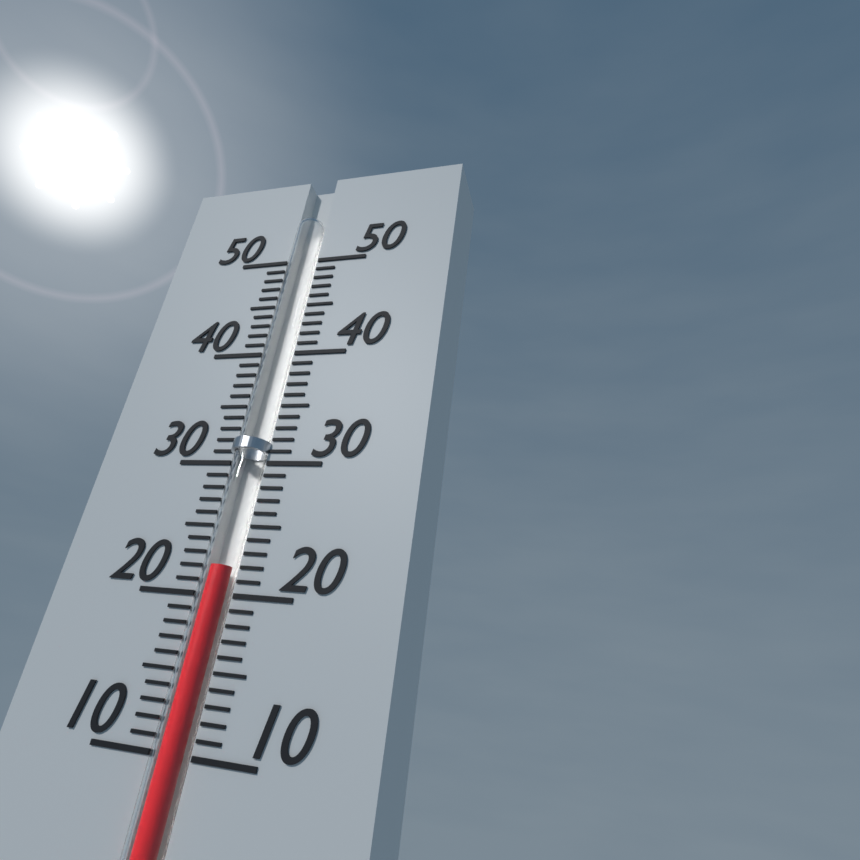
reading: 22 (no unit)
